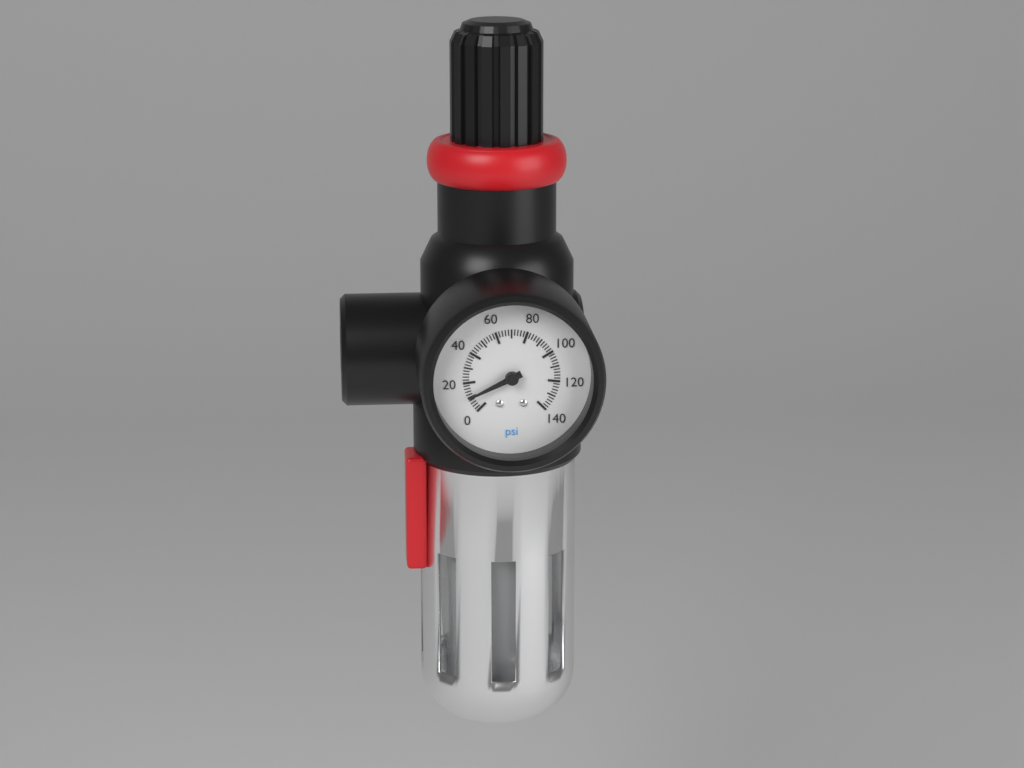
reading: 10 psi
